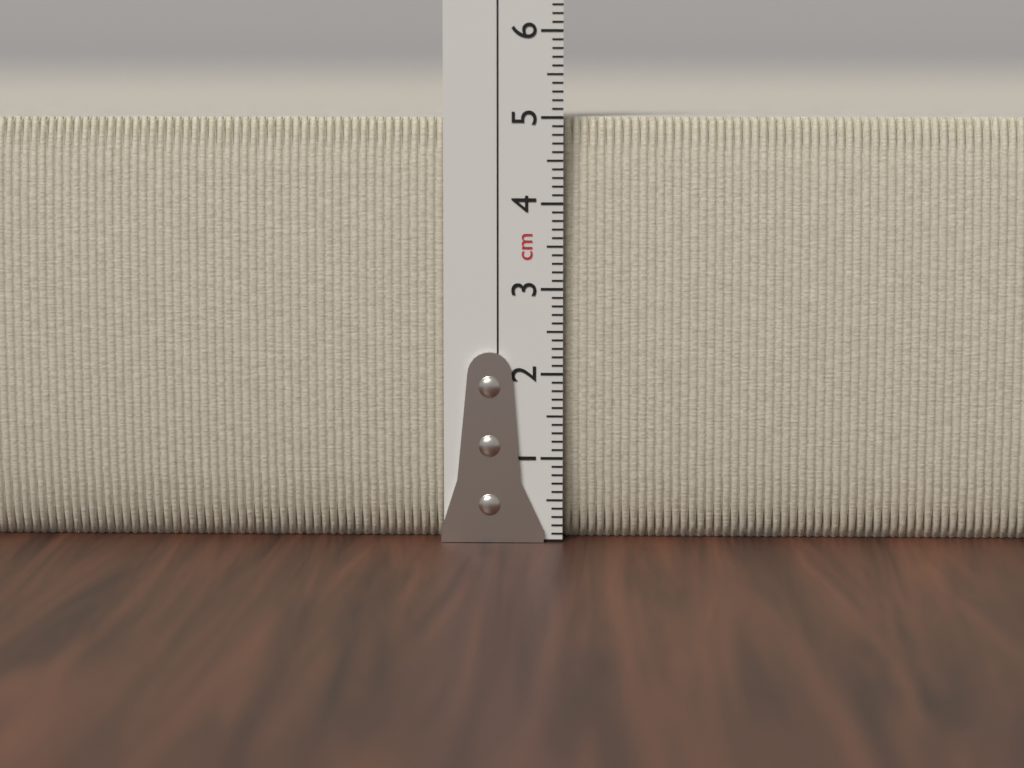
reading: 5.0 cm
